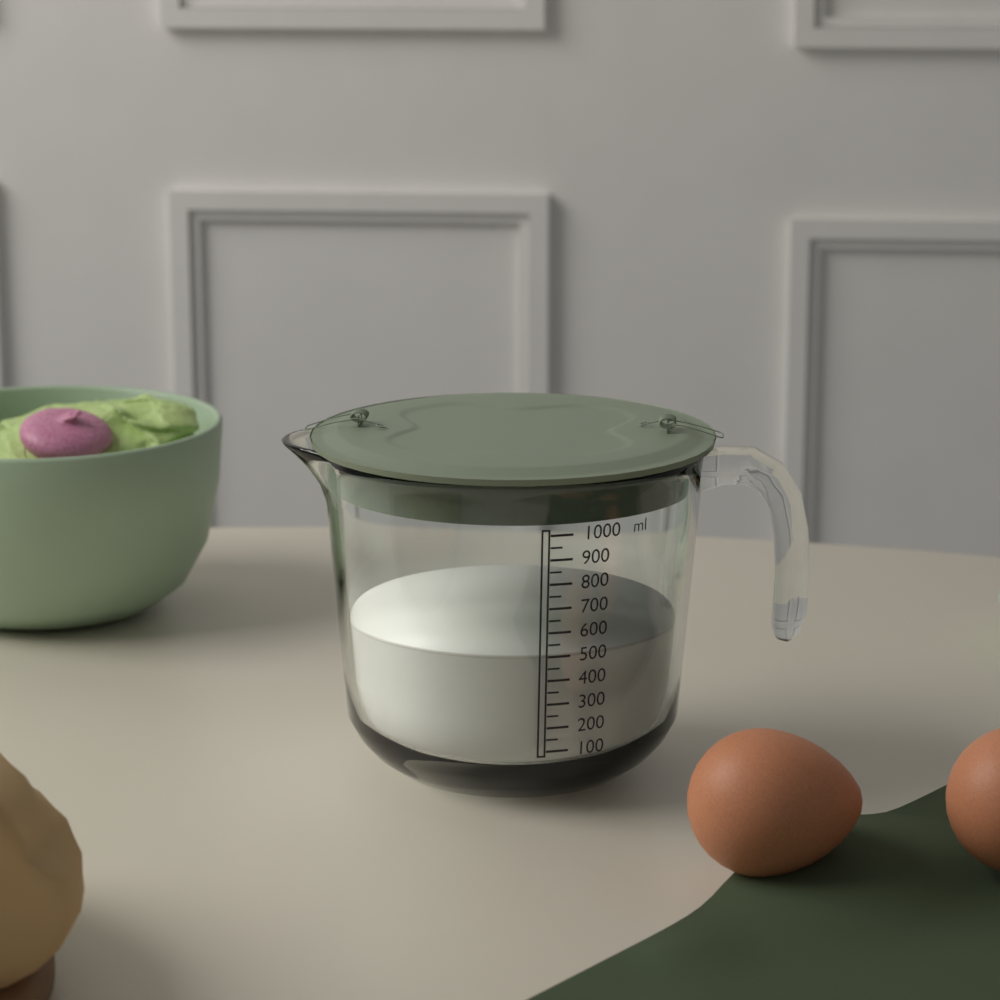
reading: 500 ml
